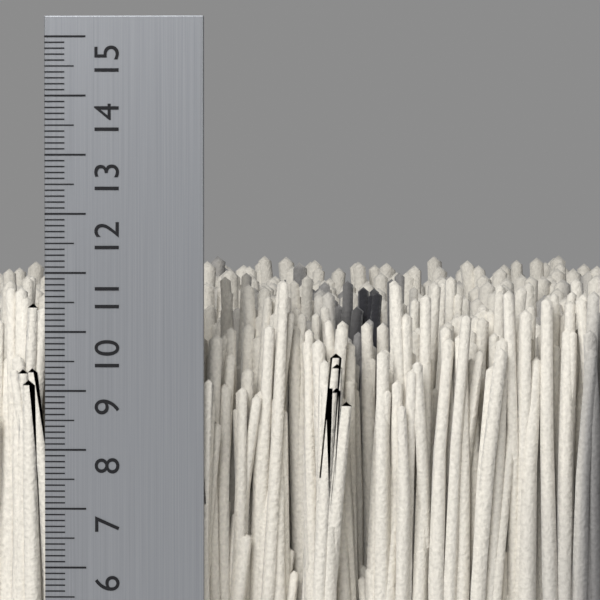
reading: 11.0 cm
